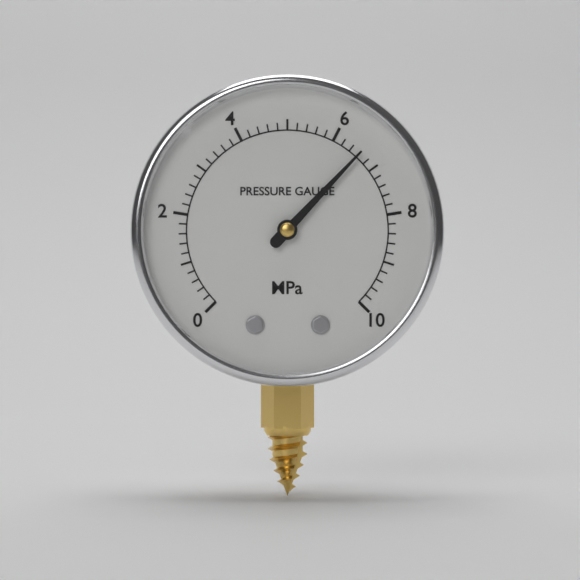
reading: 6.6 MPa
